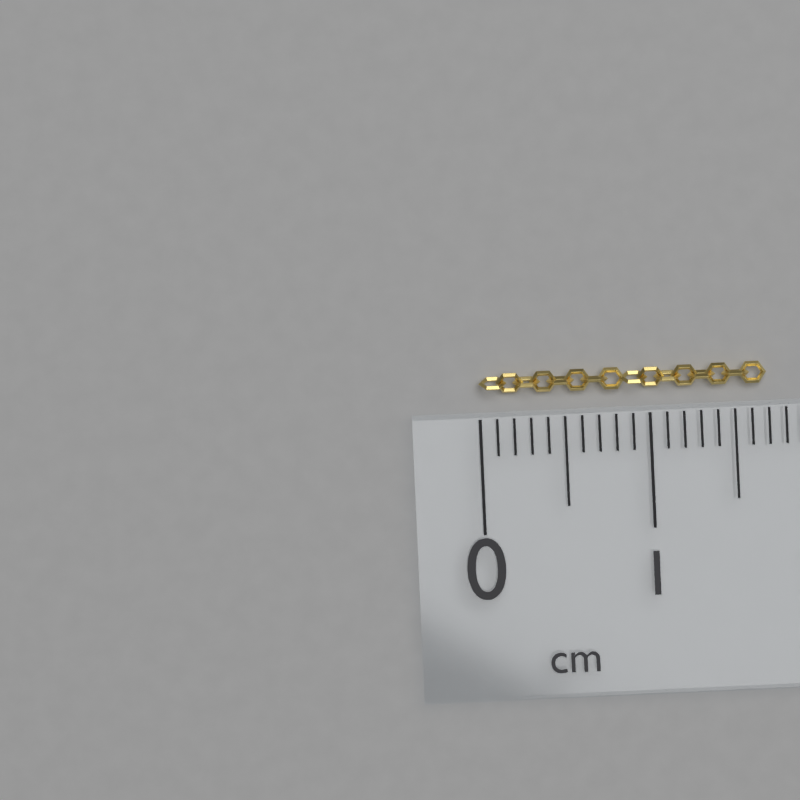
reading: 1.7 cm
